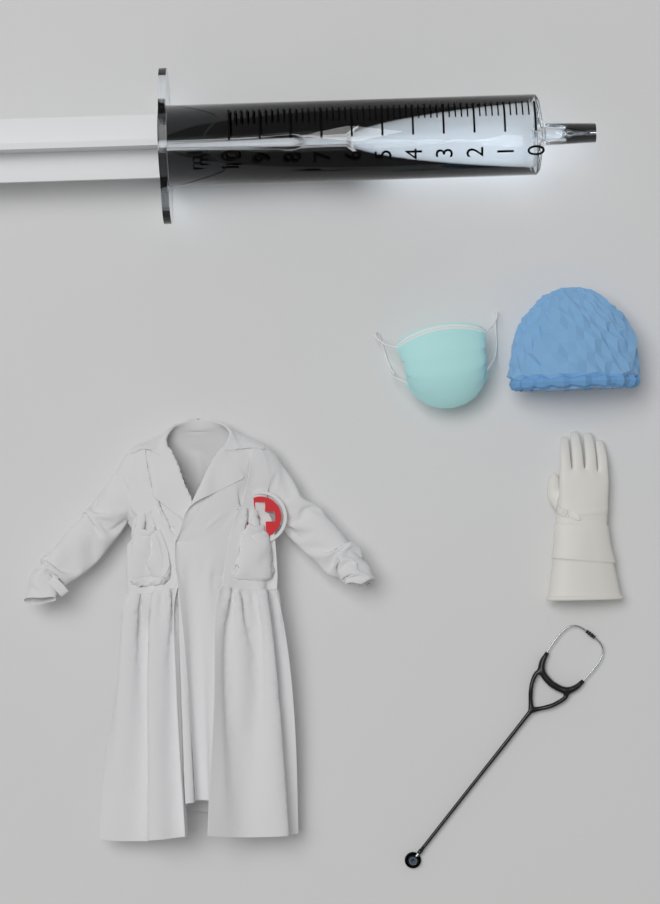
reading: 6.0 ml
